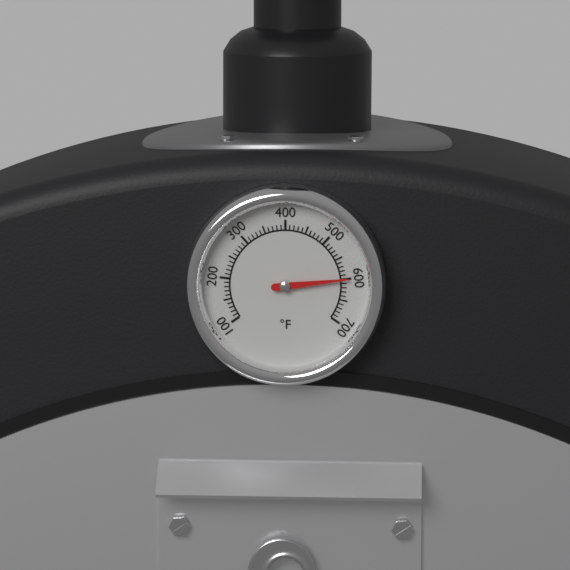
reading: 600 °F
